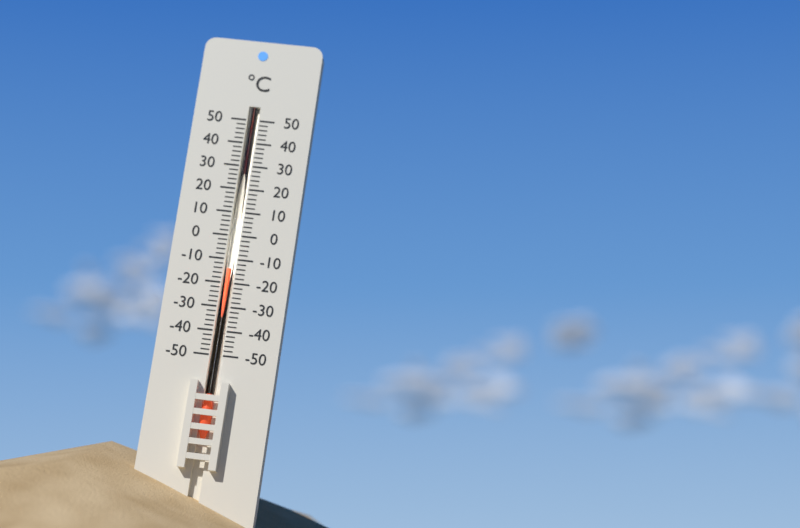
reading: -14 °C
